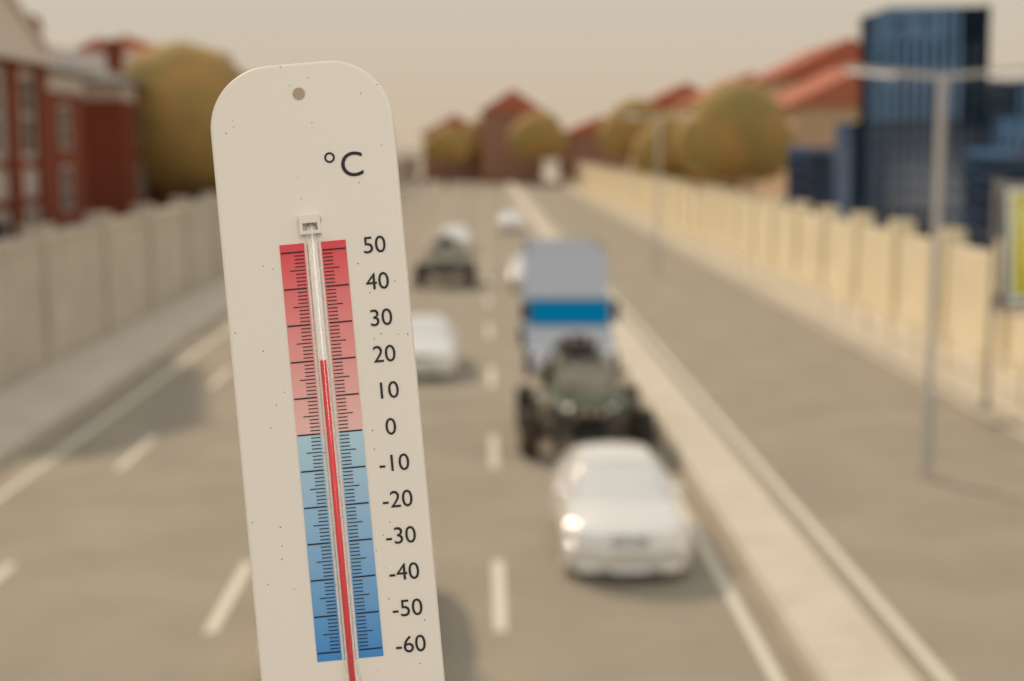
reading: 20 °C
